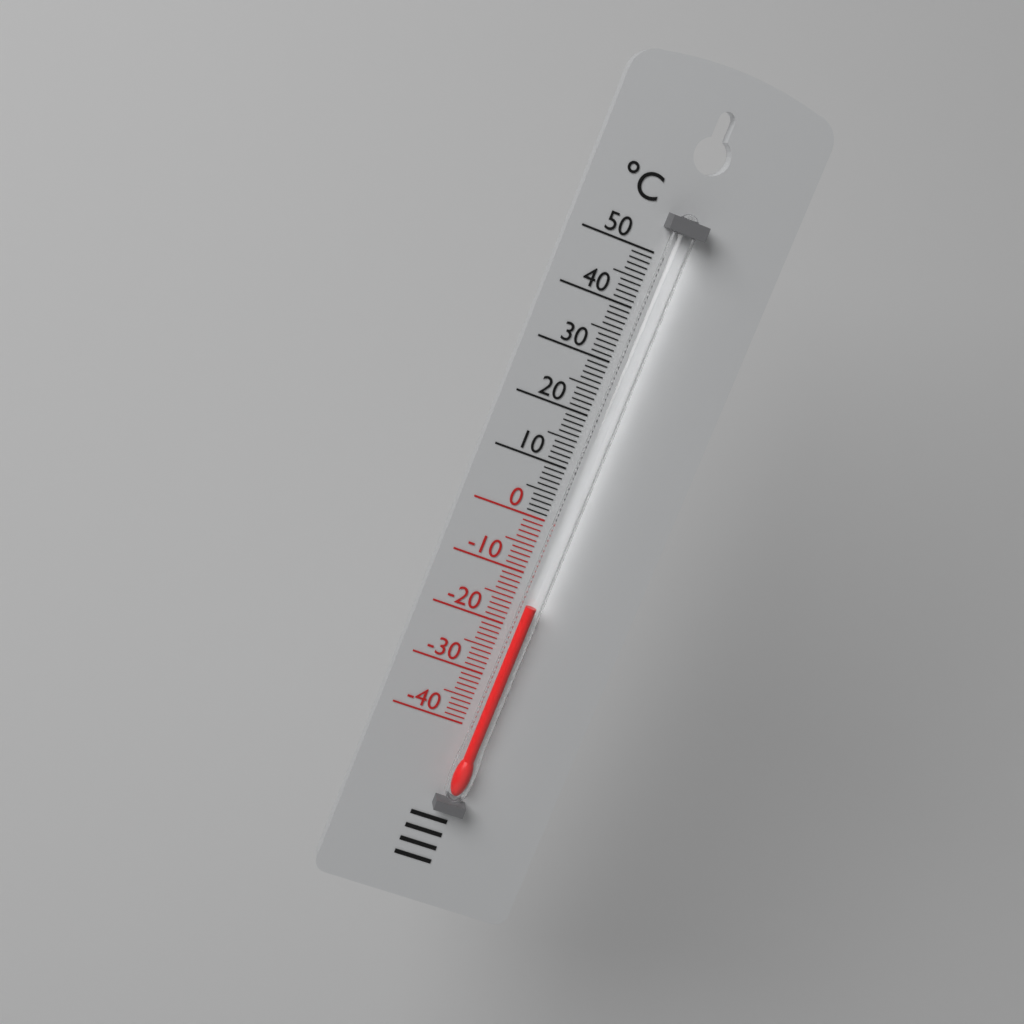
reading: -15 °C
